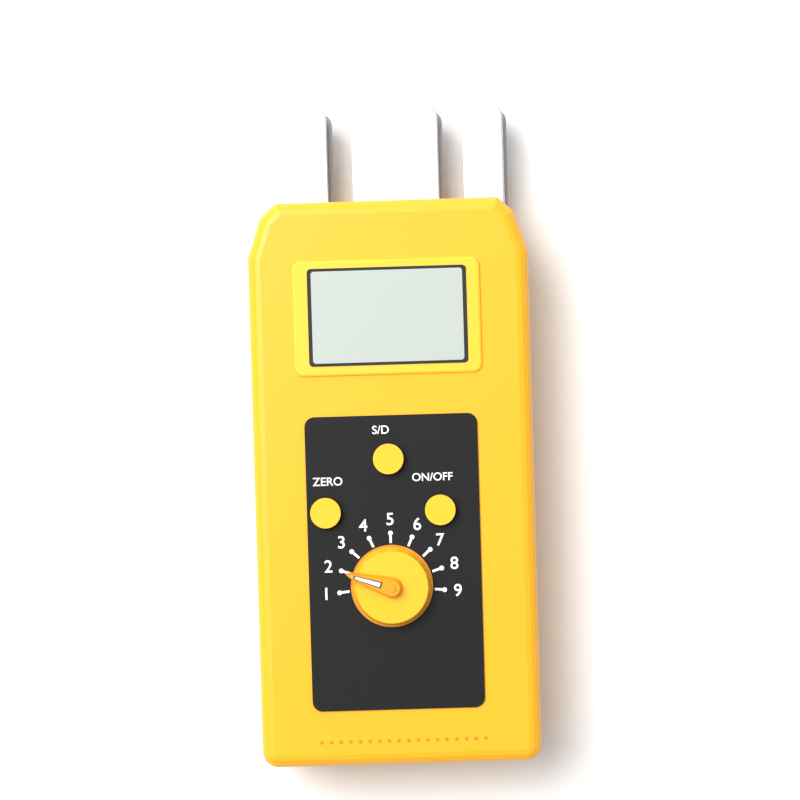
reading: 2 (no unit)
